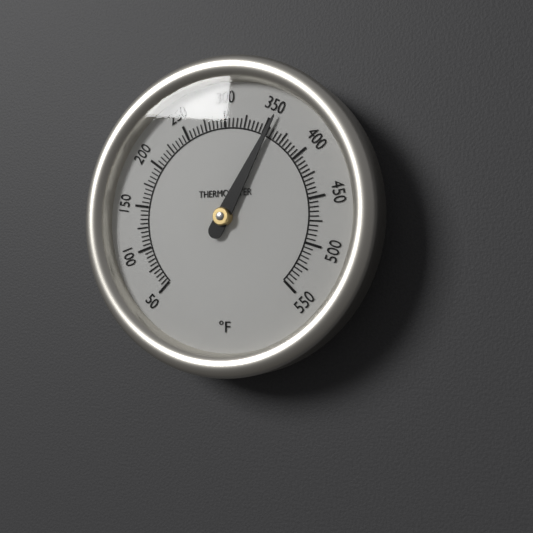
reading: 355 °F
